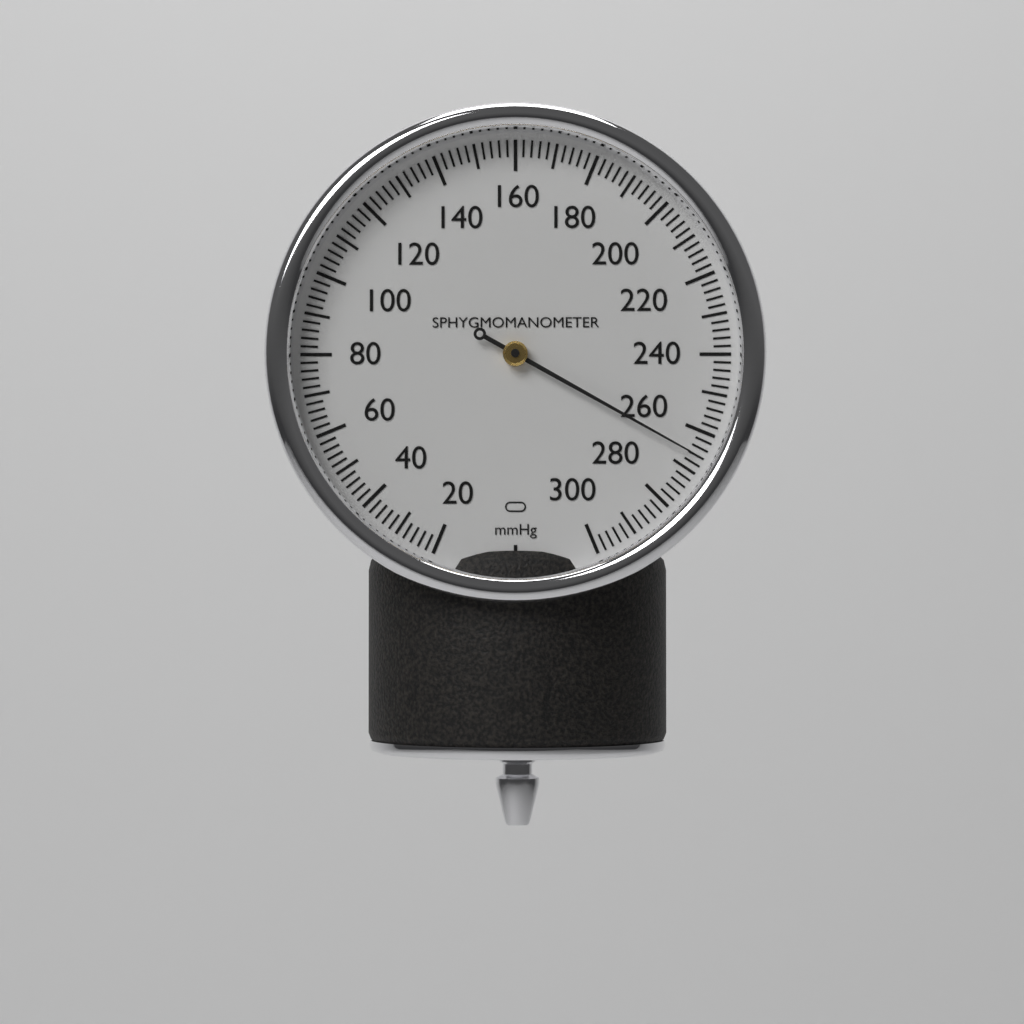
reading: 266 mmHg
